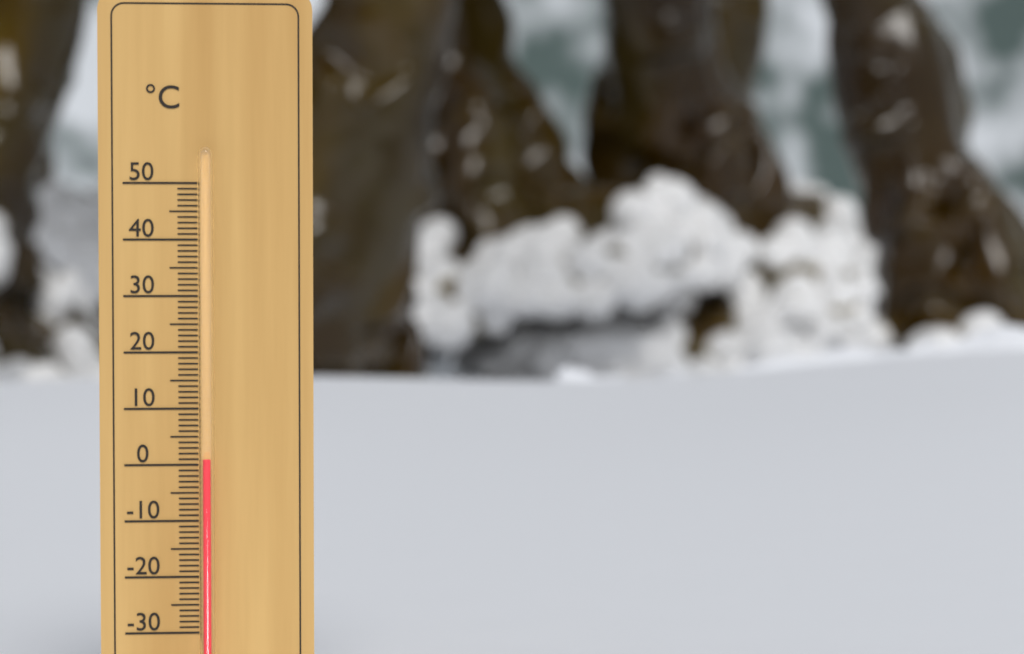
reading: 1 °C
